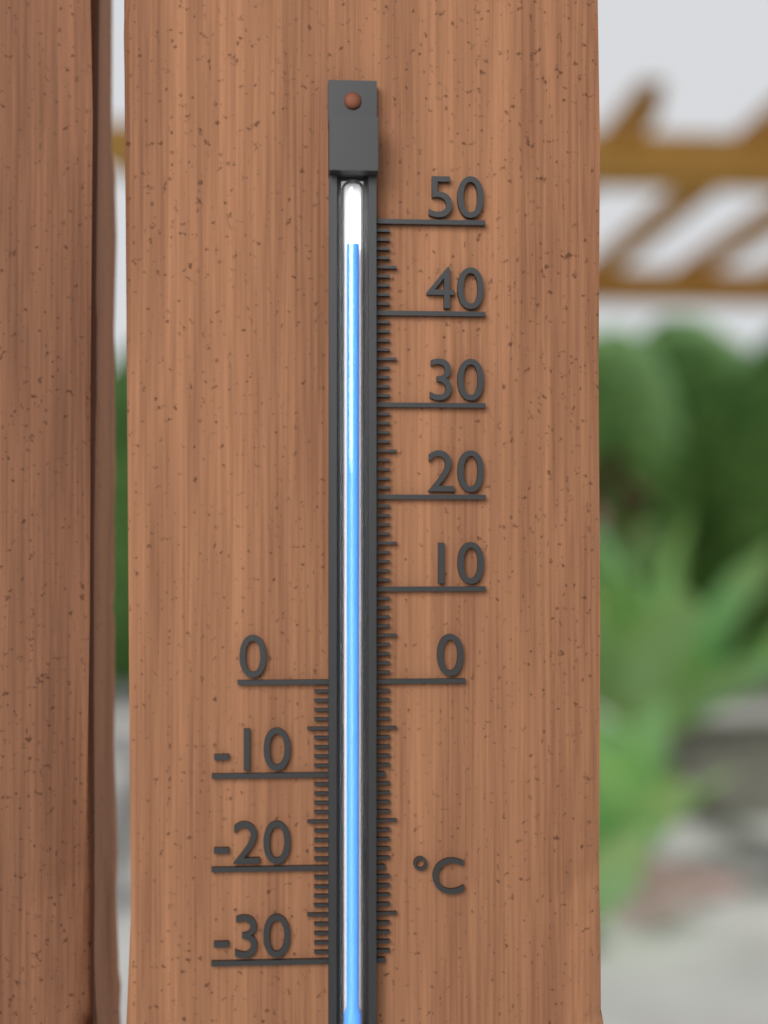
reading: 47 °C
